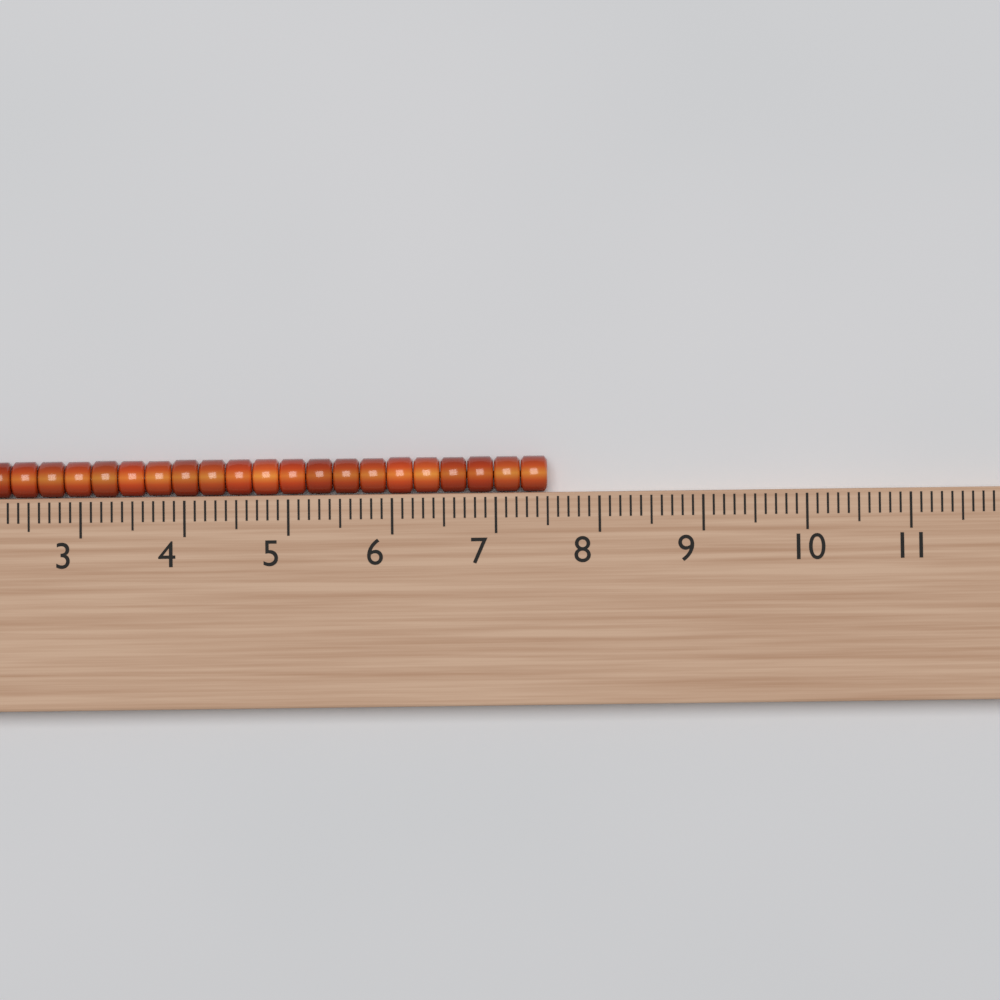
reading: 7.5 (no unit)
